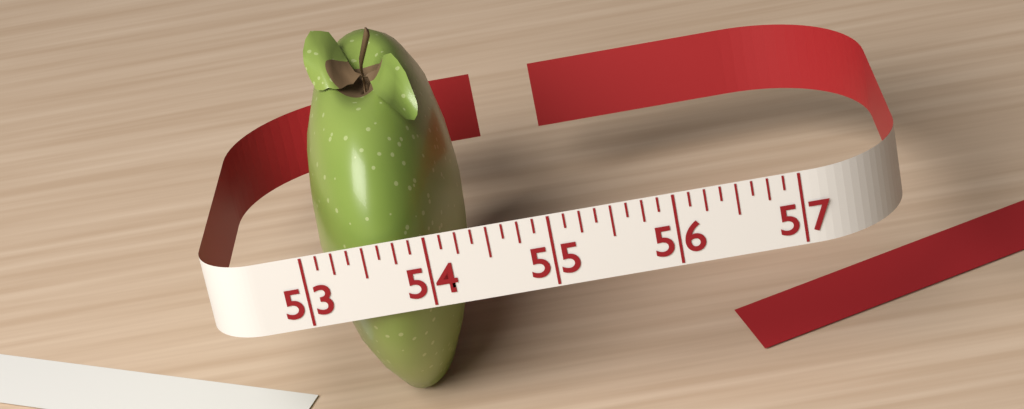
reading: 54.250 (no unit)
